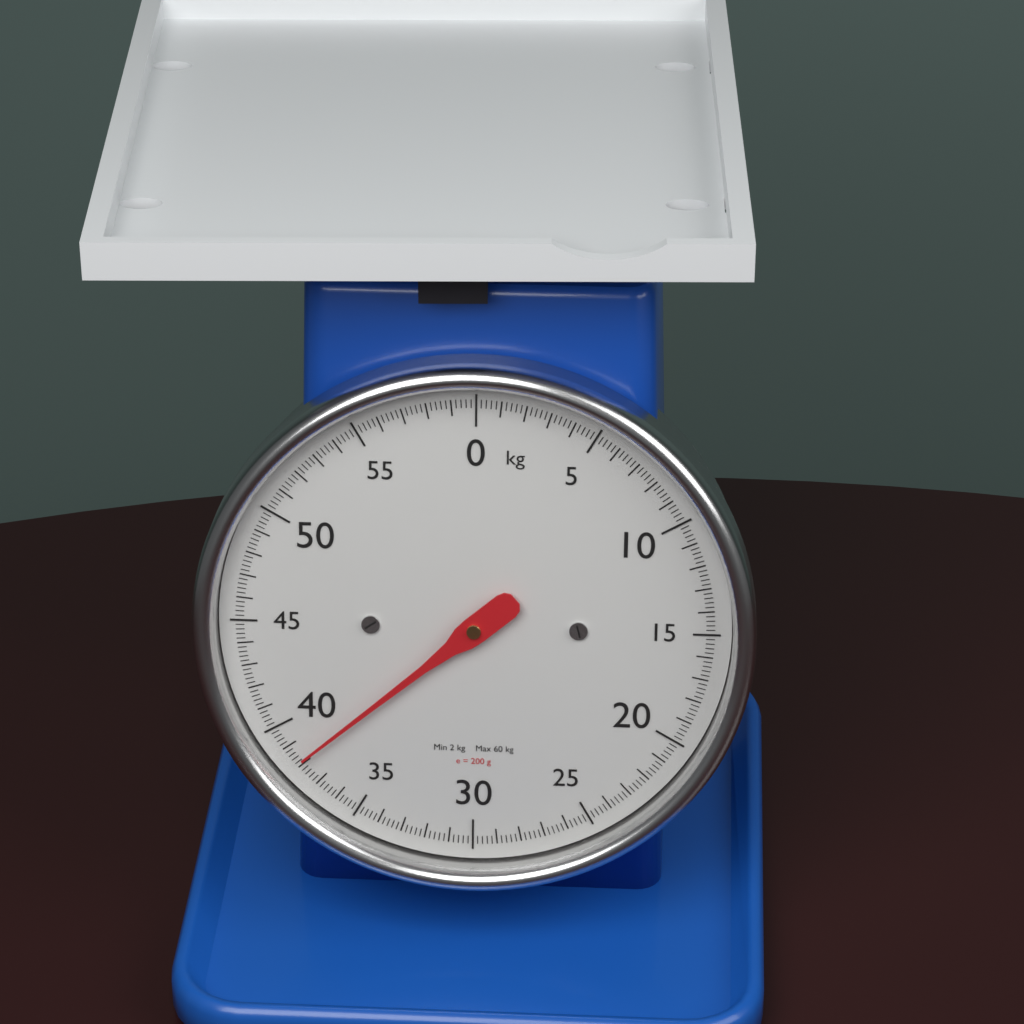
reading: 38.2 kg
